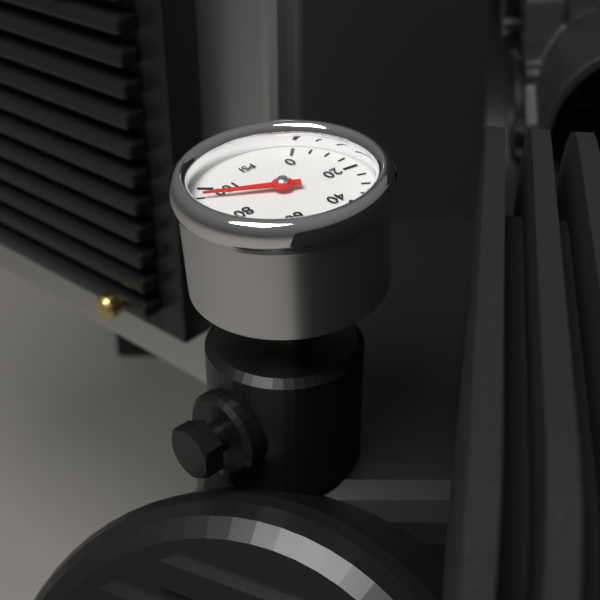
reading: 95 psi
